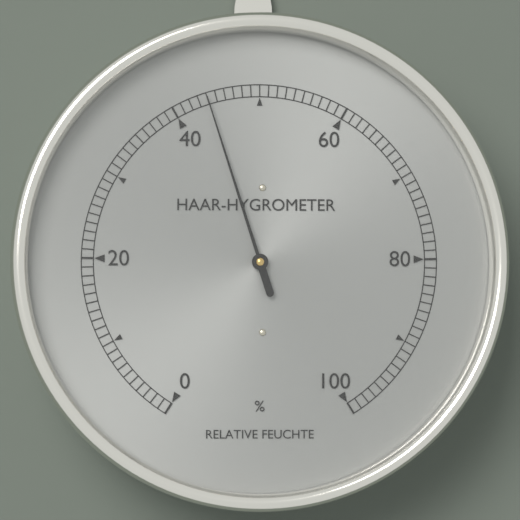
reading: 44 %
